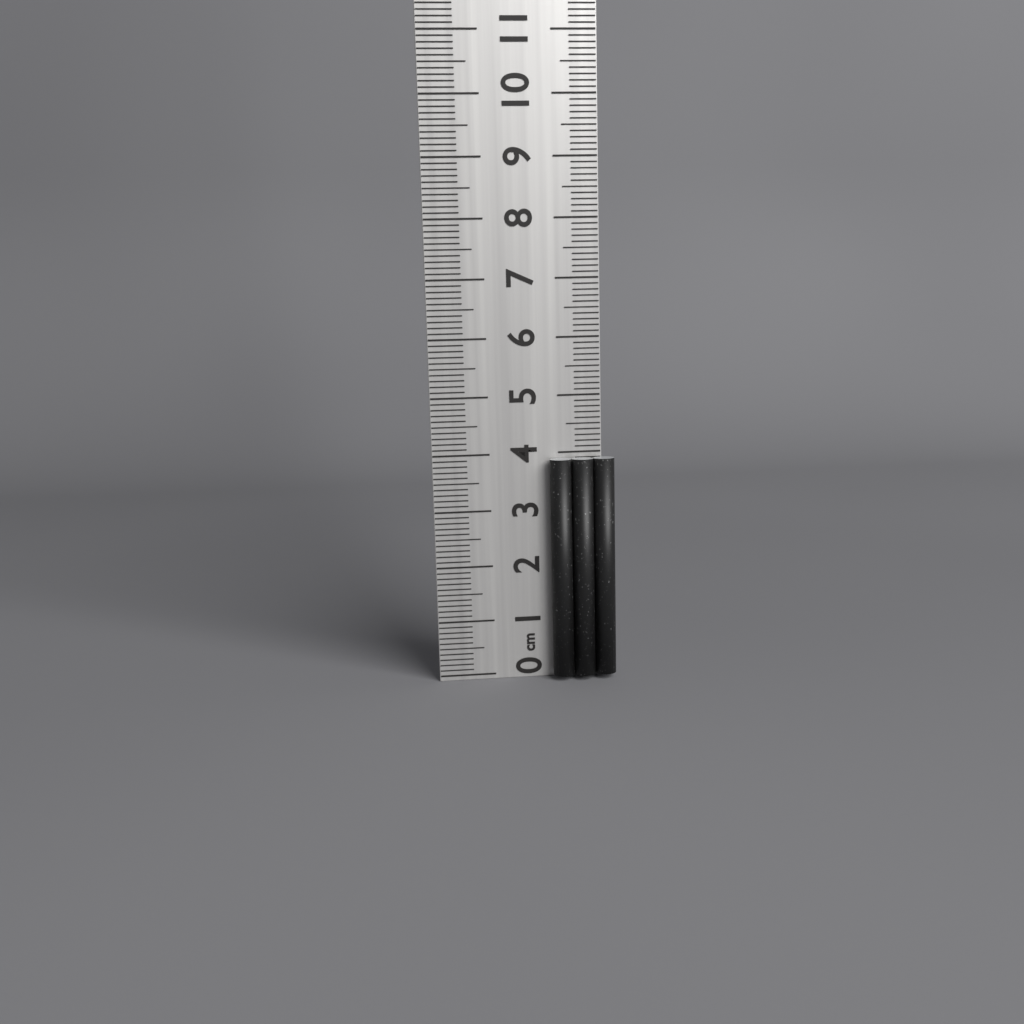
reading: 3.9 cm
